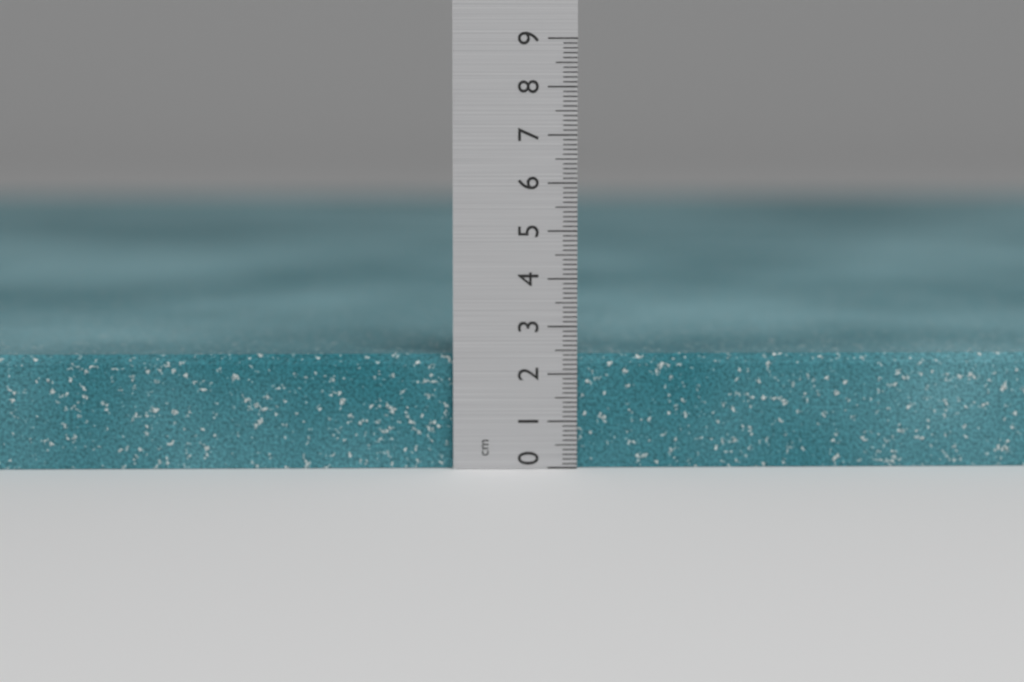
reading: 2.4 cm
